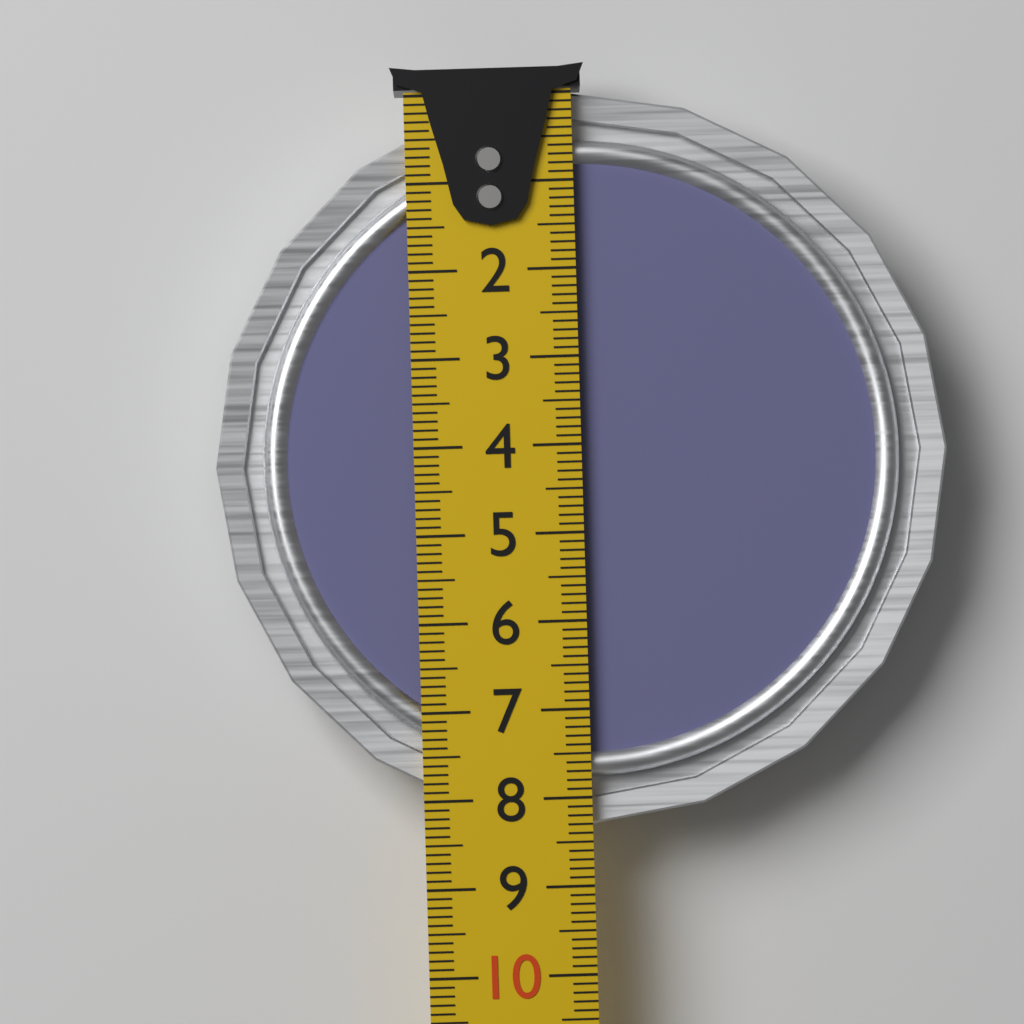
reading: 8.3 cm
